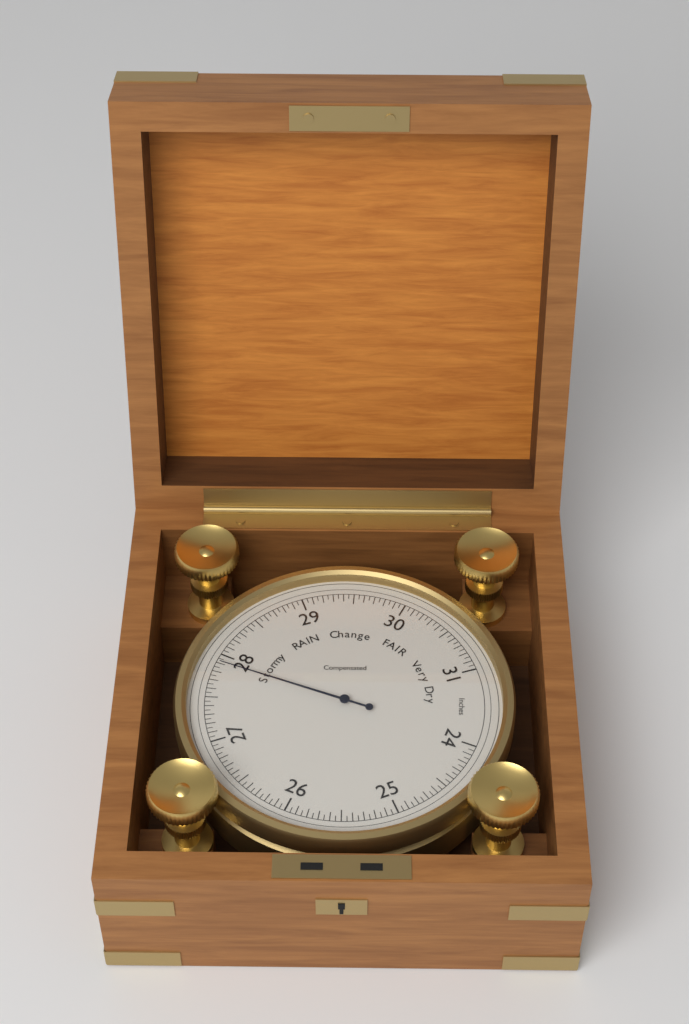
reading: 27.90 inHg
